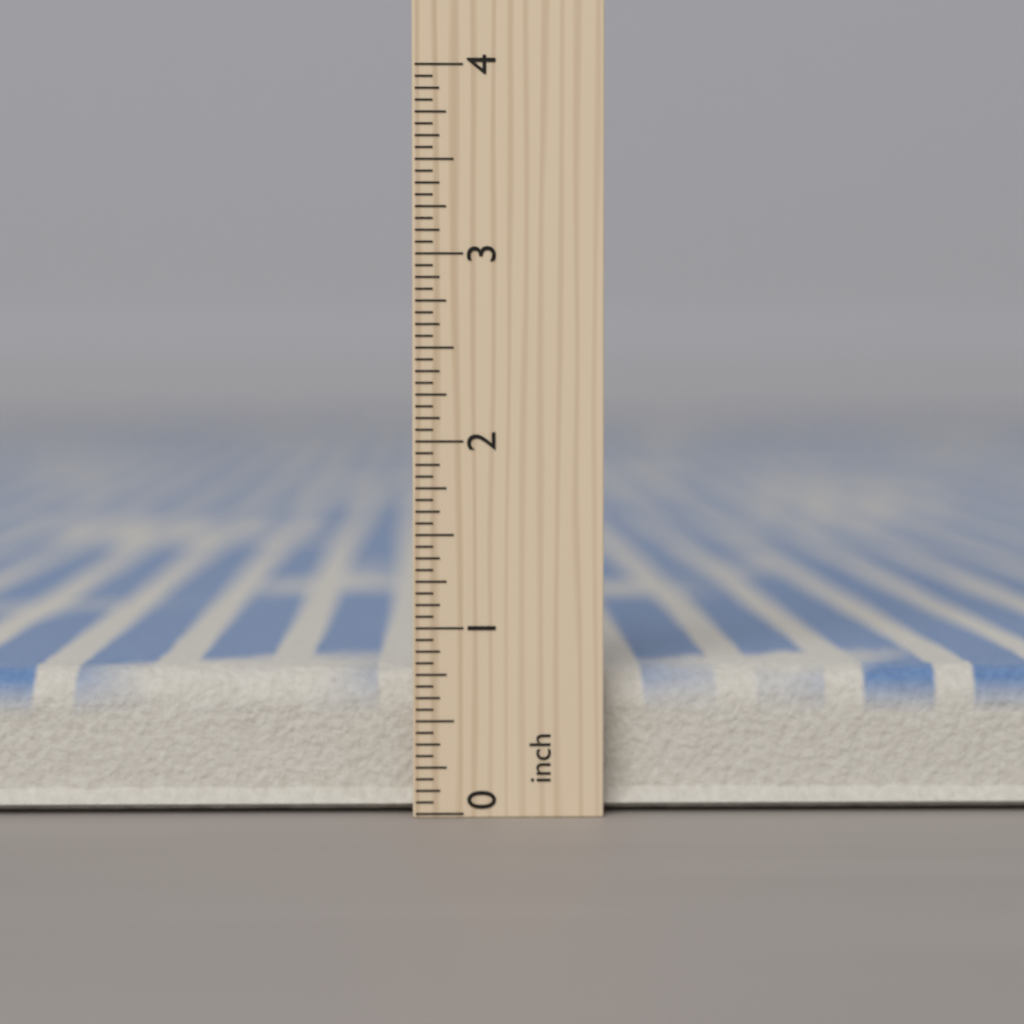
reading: 0.8125 inch
